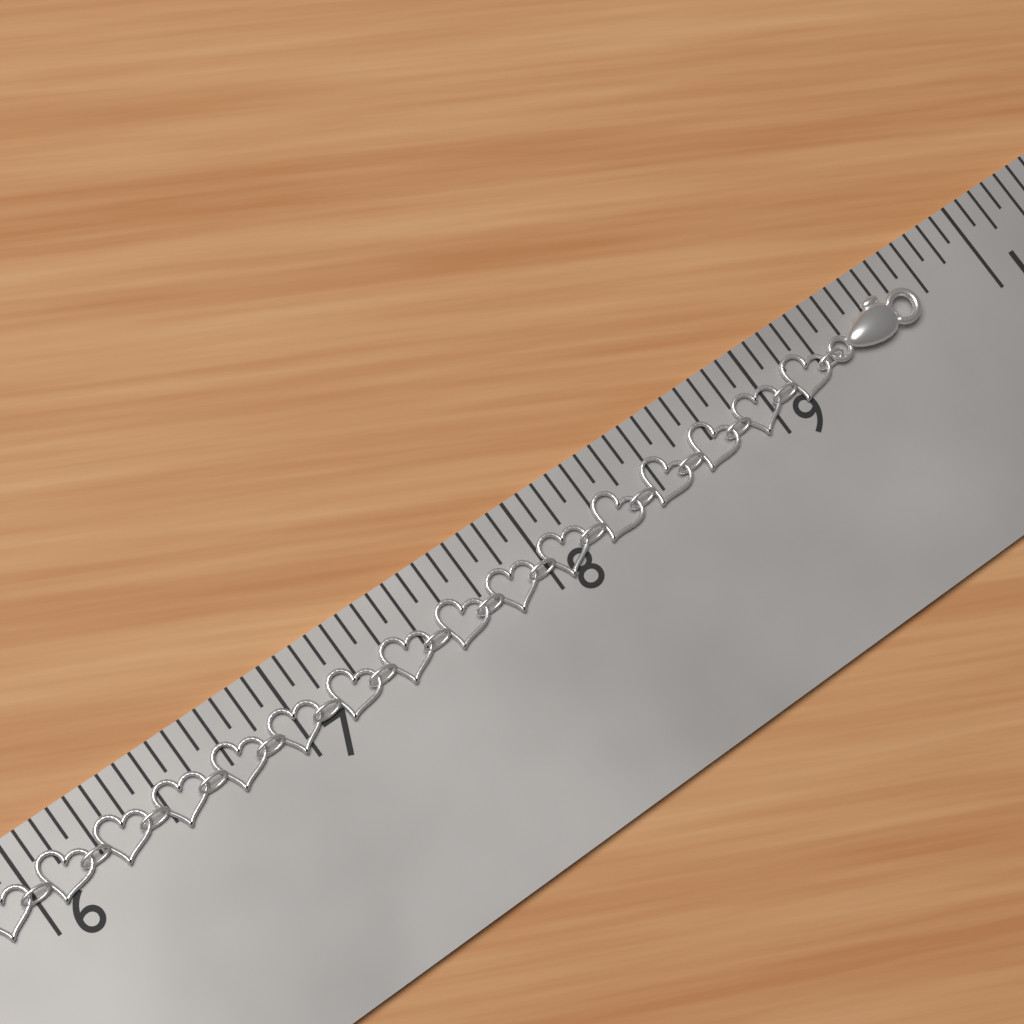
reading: 9.6875 in
